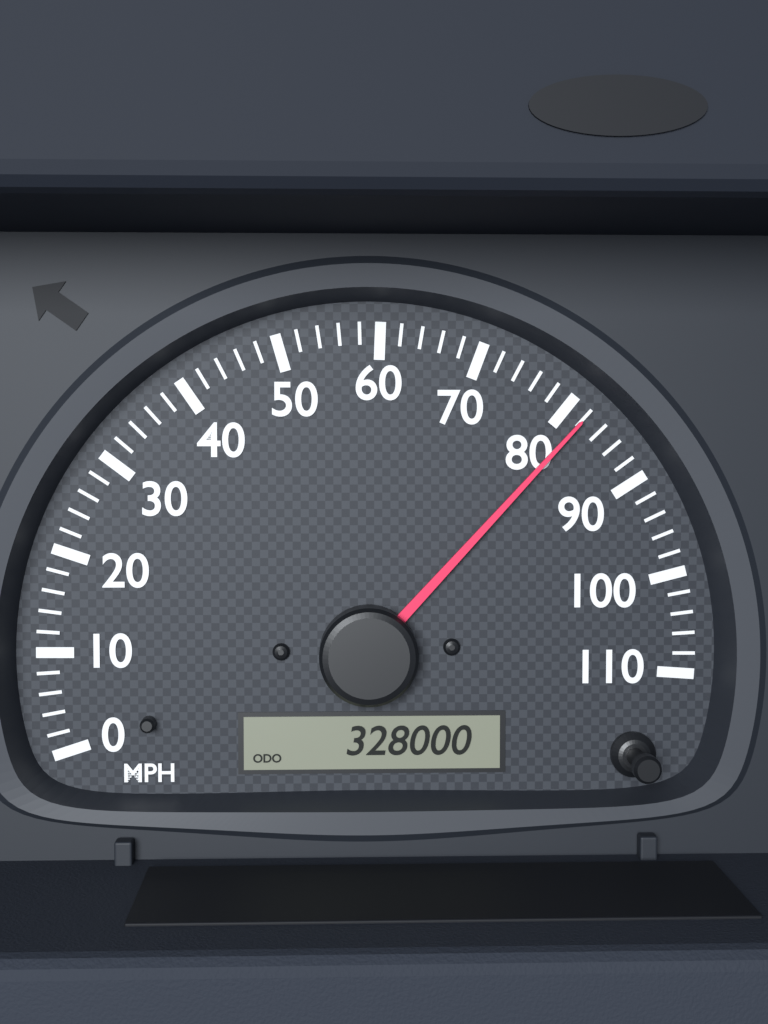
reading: 82 MPH
